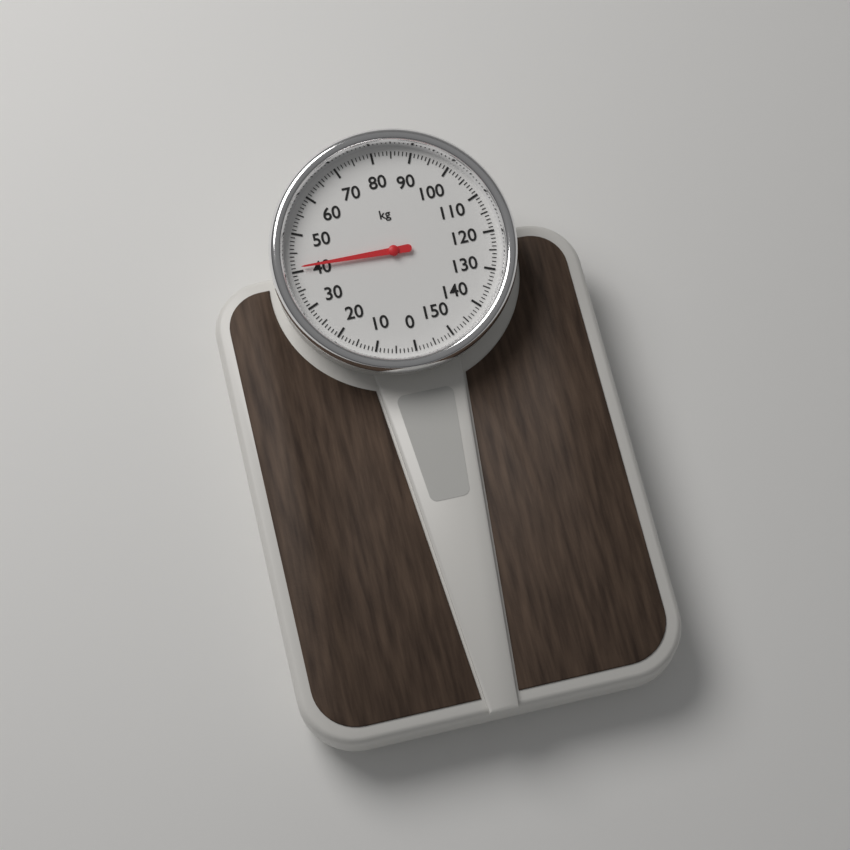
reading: 41 kg
